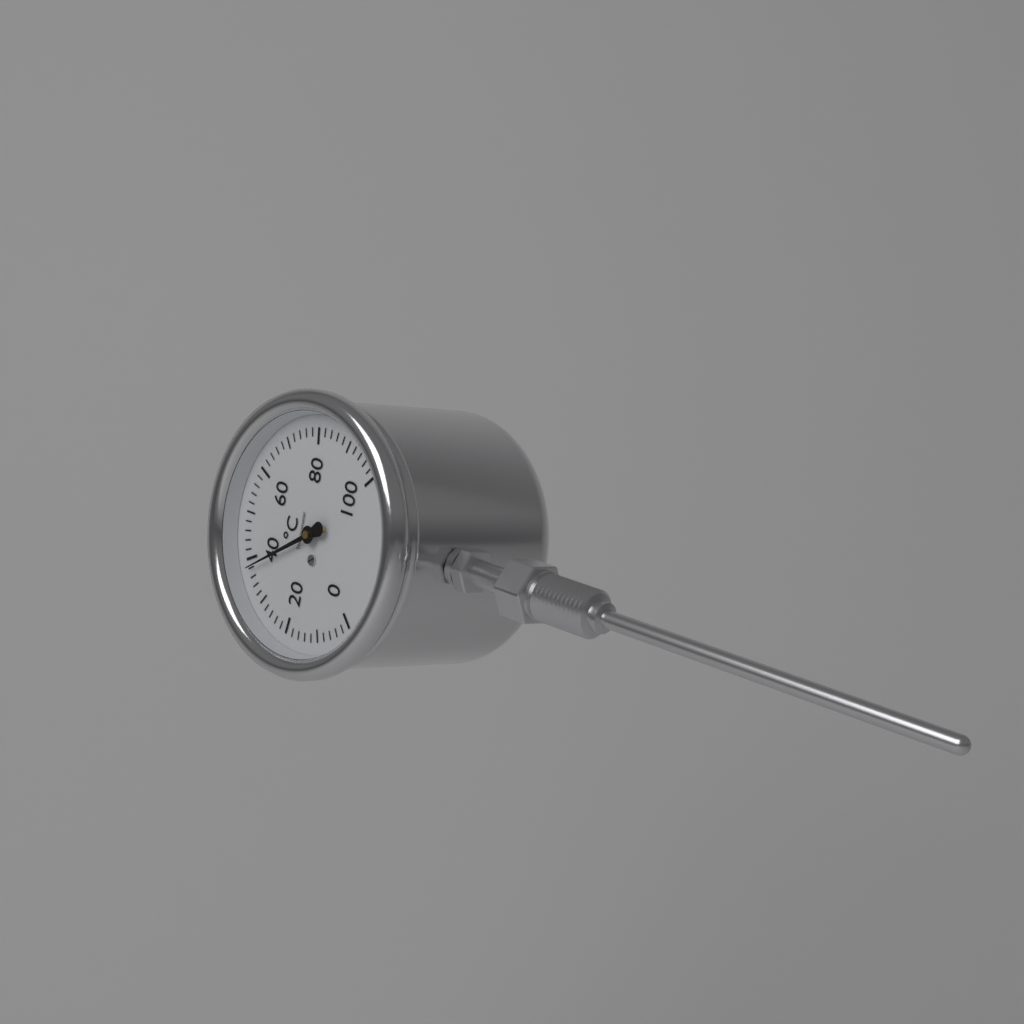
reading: 38 °C
